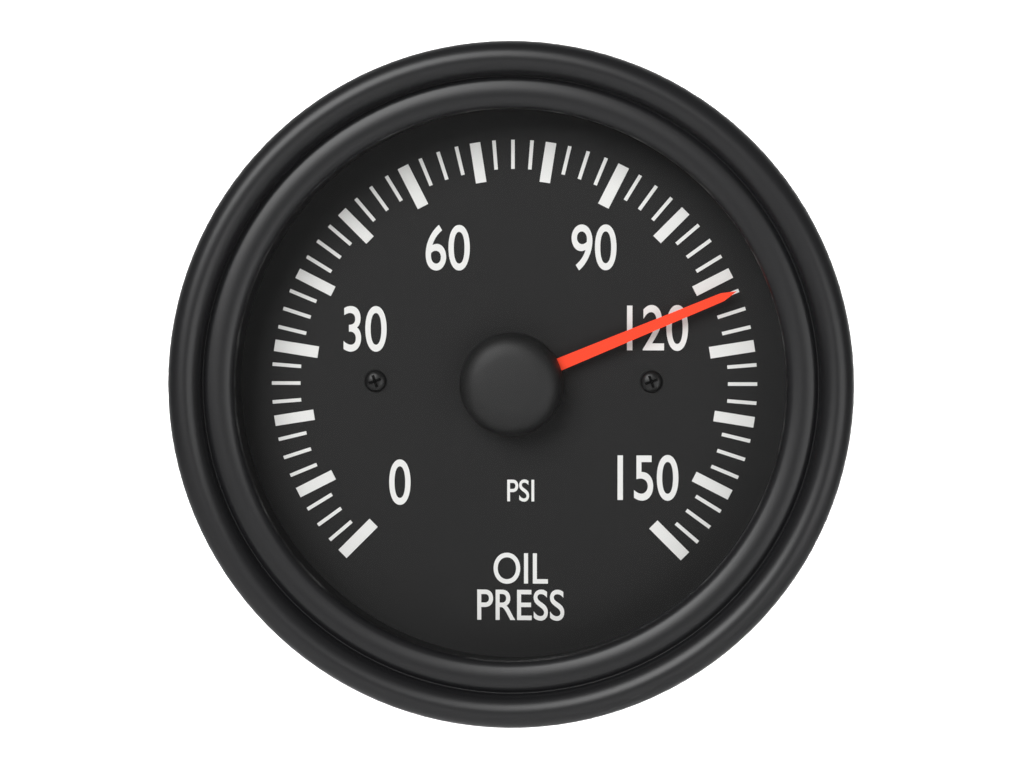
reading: 112.5 psi
